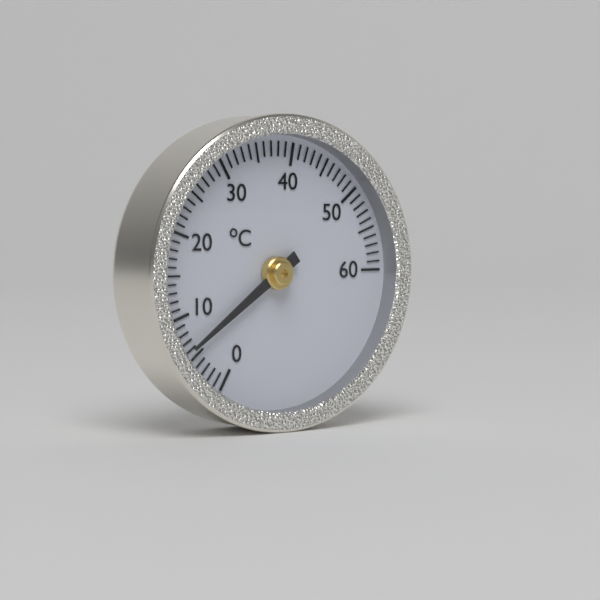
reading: 6 °C
